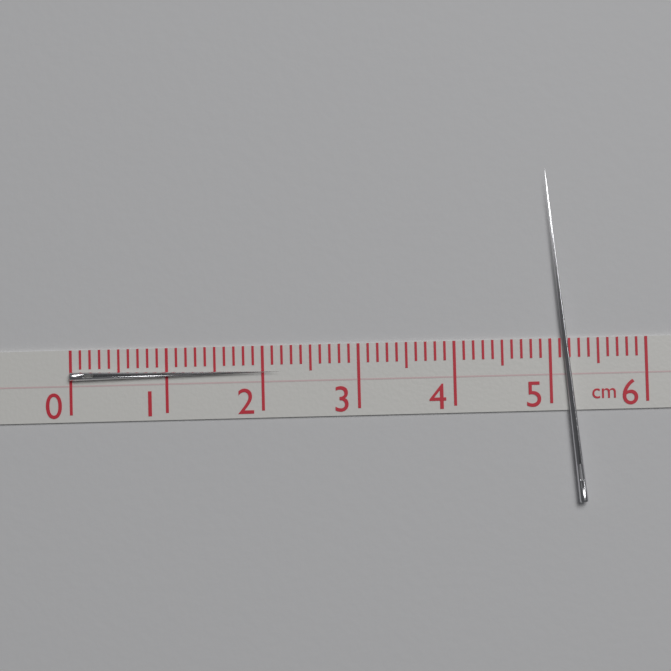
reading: 2.2 cm
